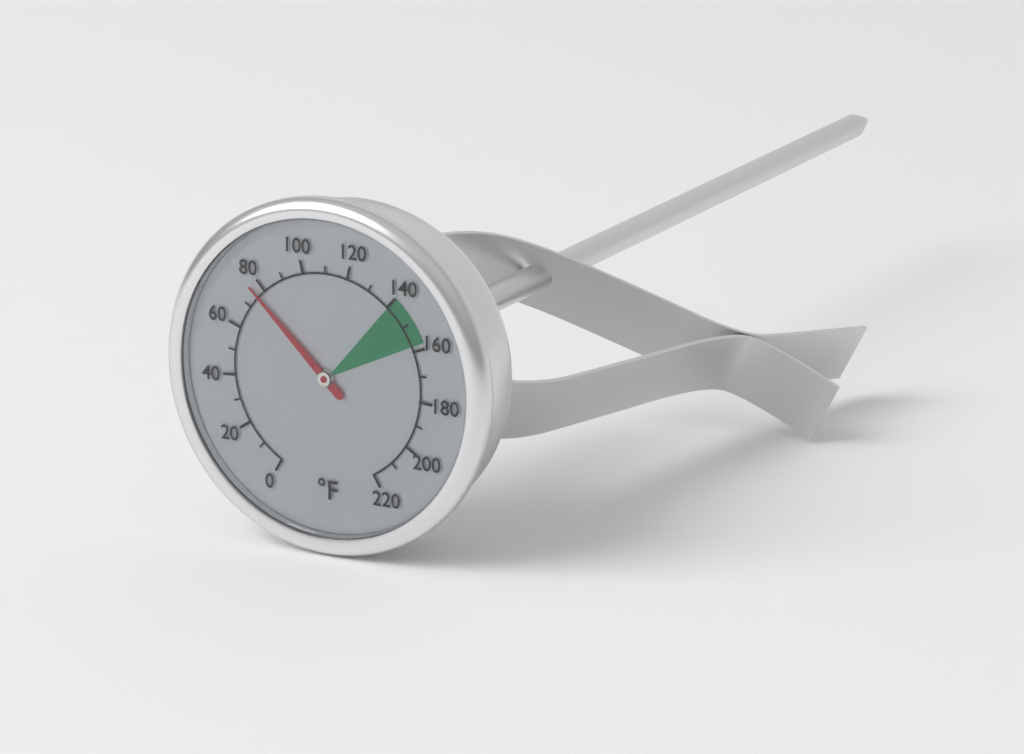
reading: 76 °F
